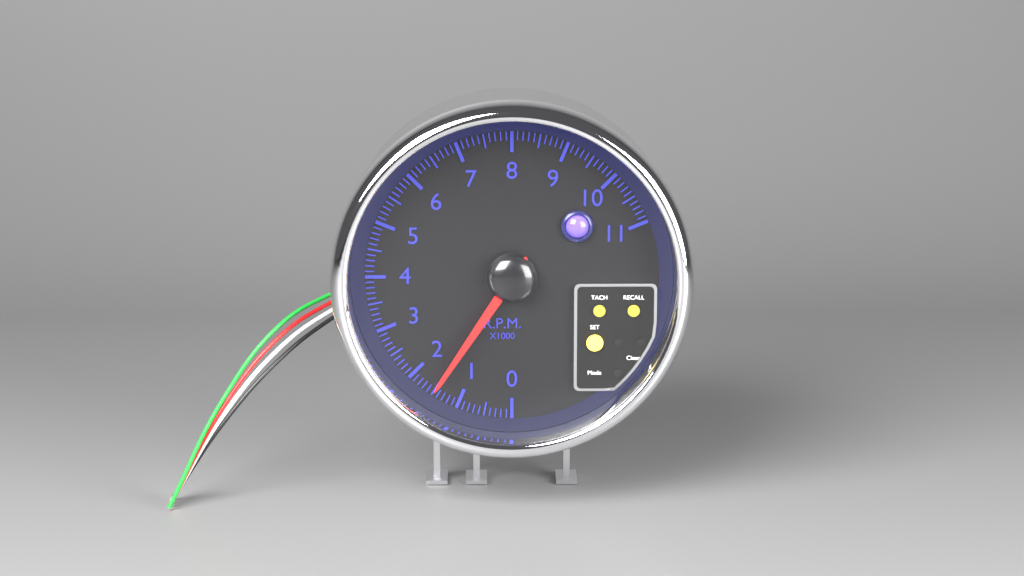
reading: 1.5 rpm x1000
